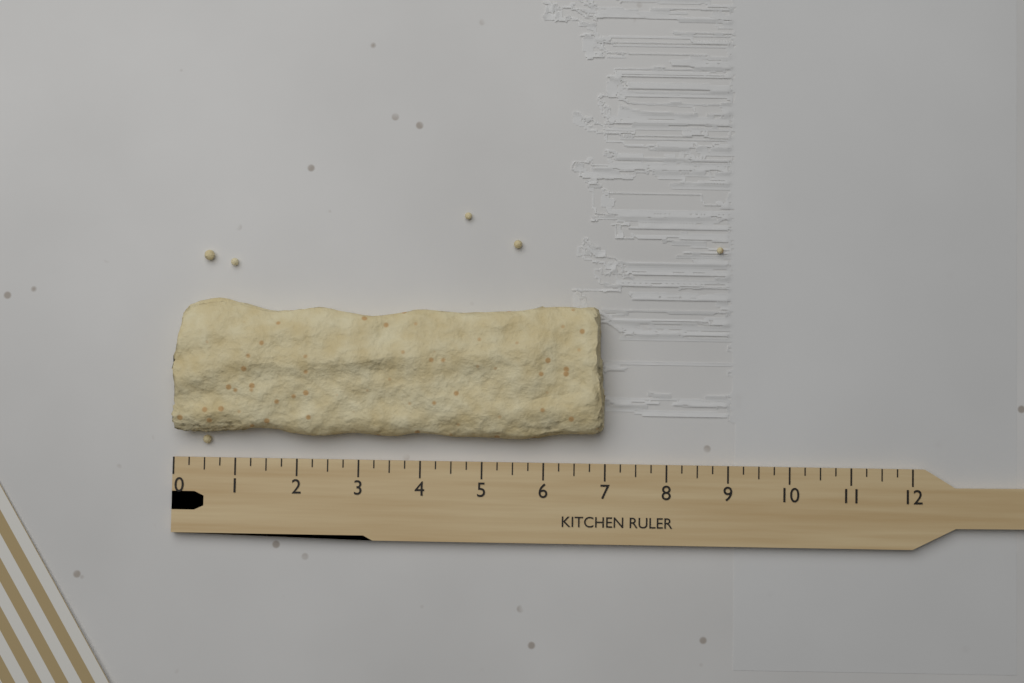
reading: 7.00 (no unit)
